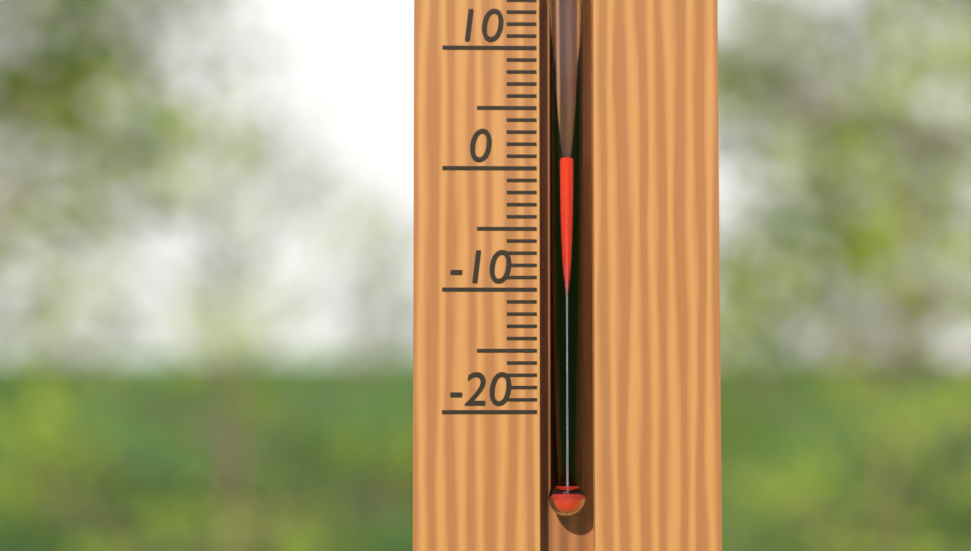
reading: 1 °C
